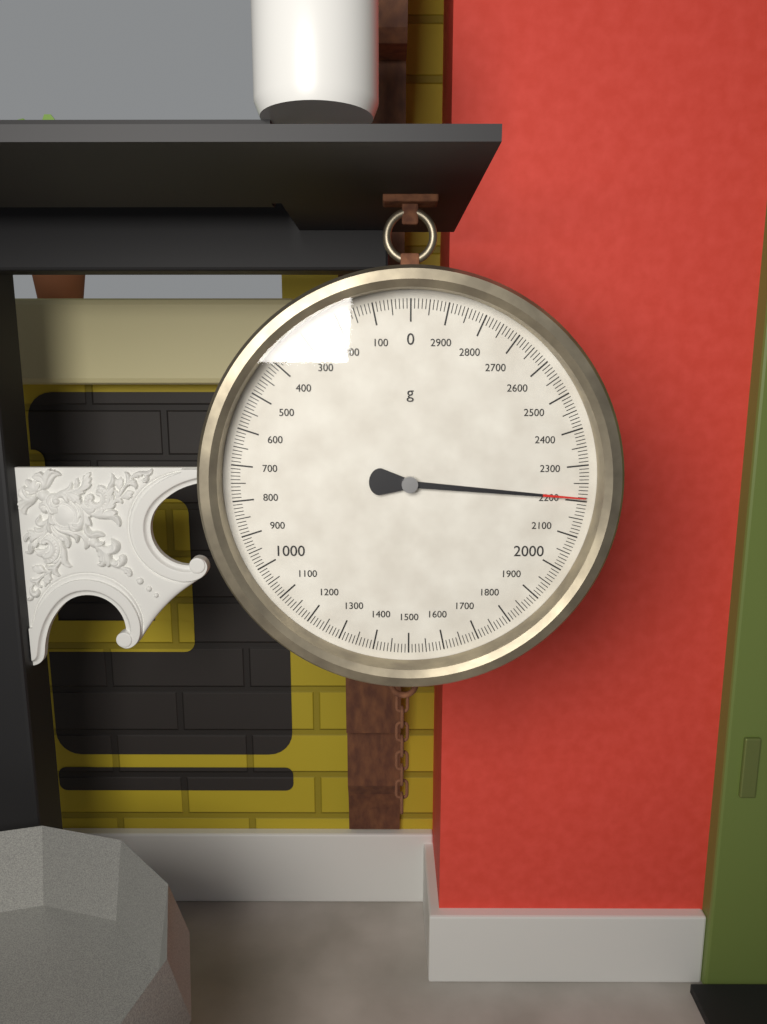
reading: 2210 g
